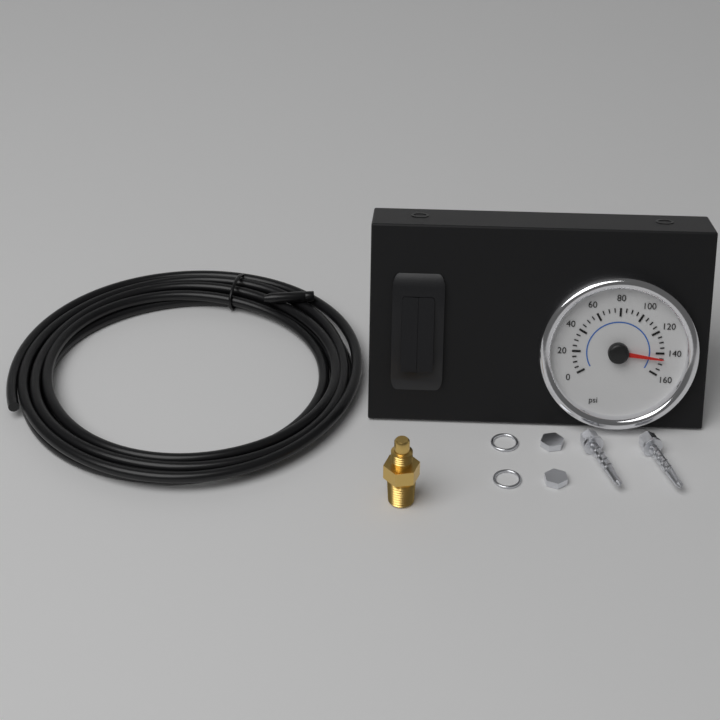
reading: 145 psi
